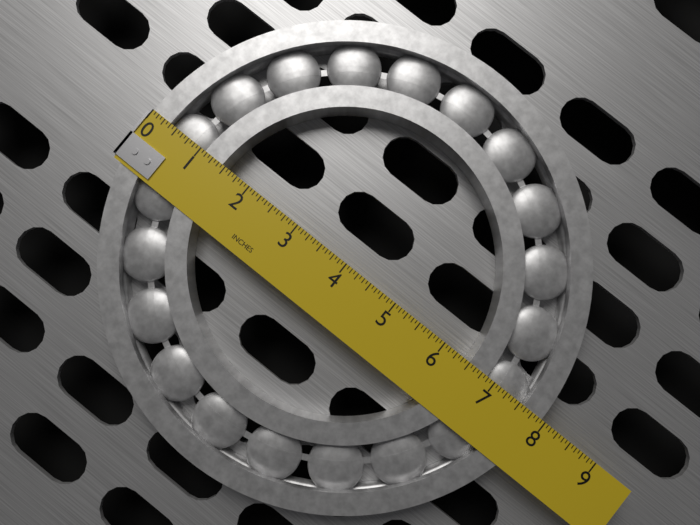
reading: 7.9375 in
